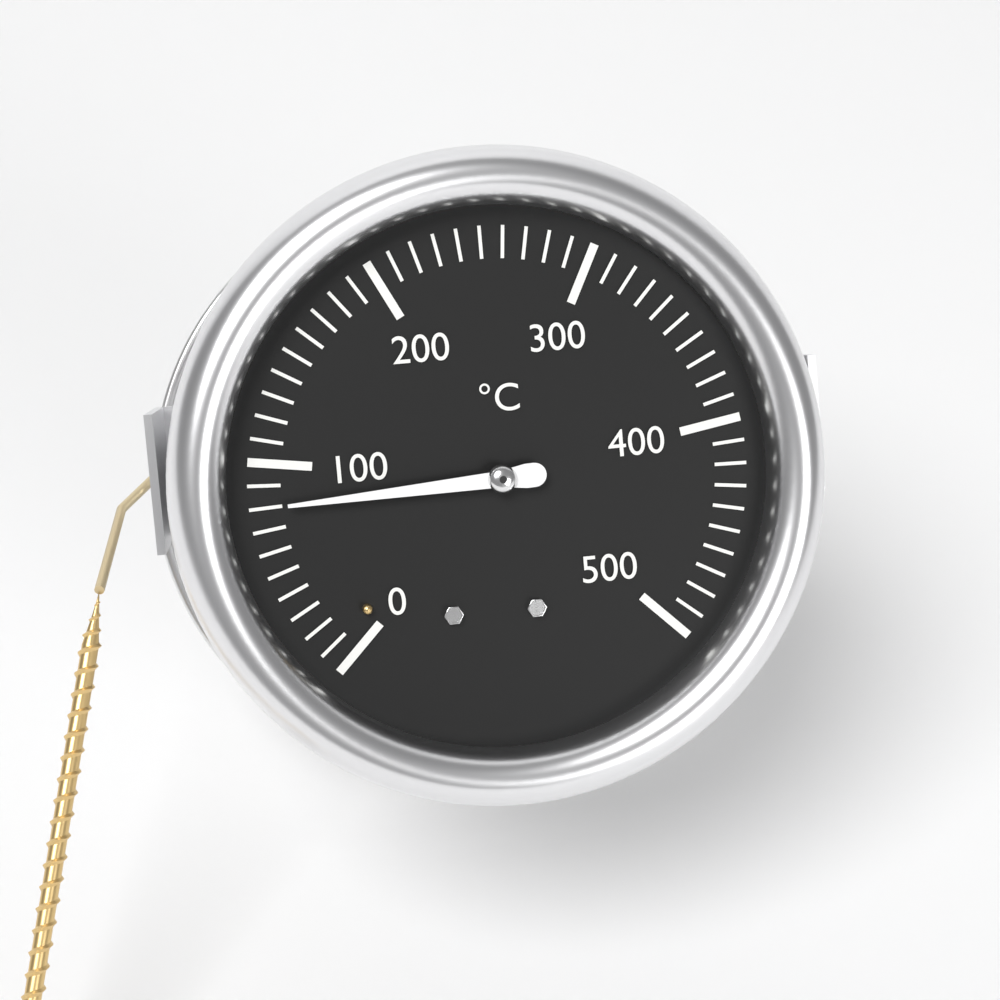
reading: 80 °C
